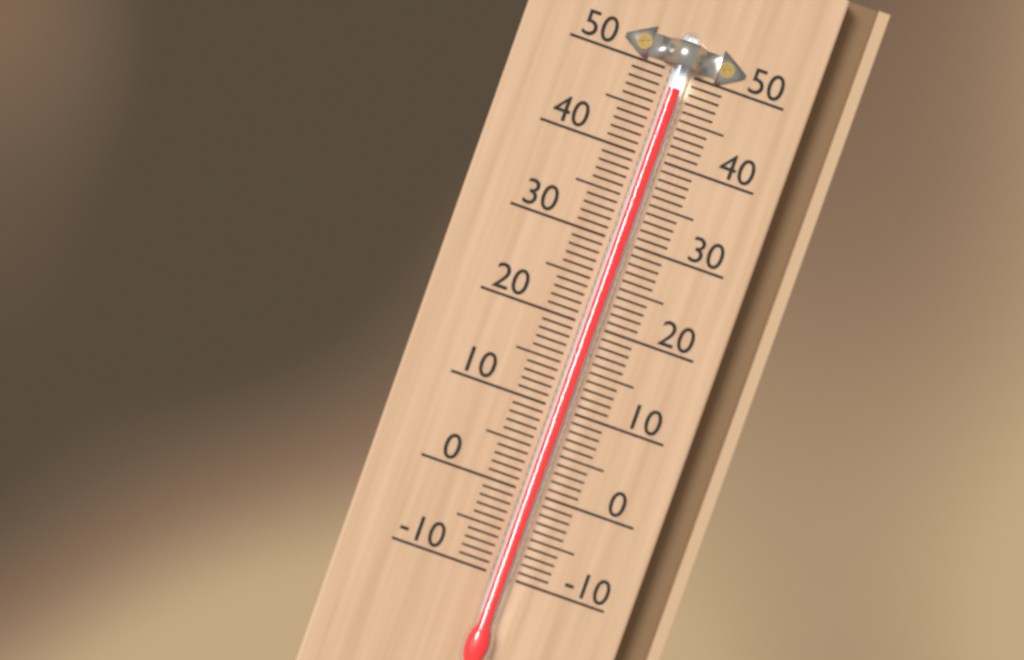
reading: 48 (no unit)
